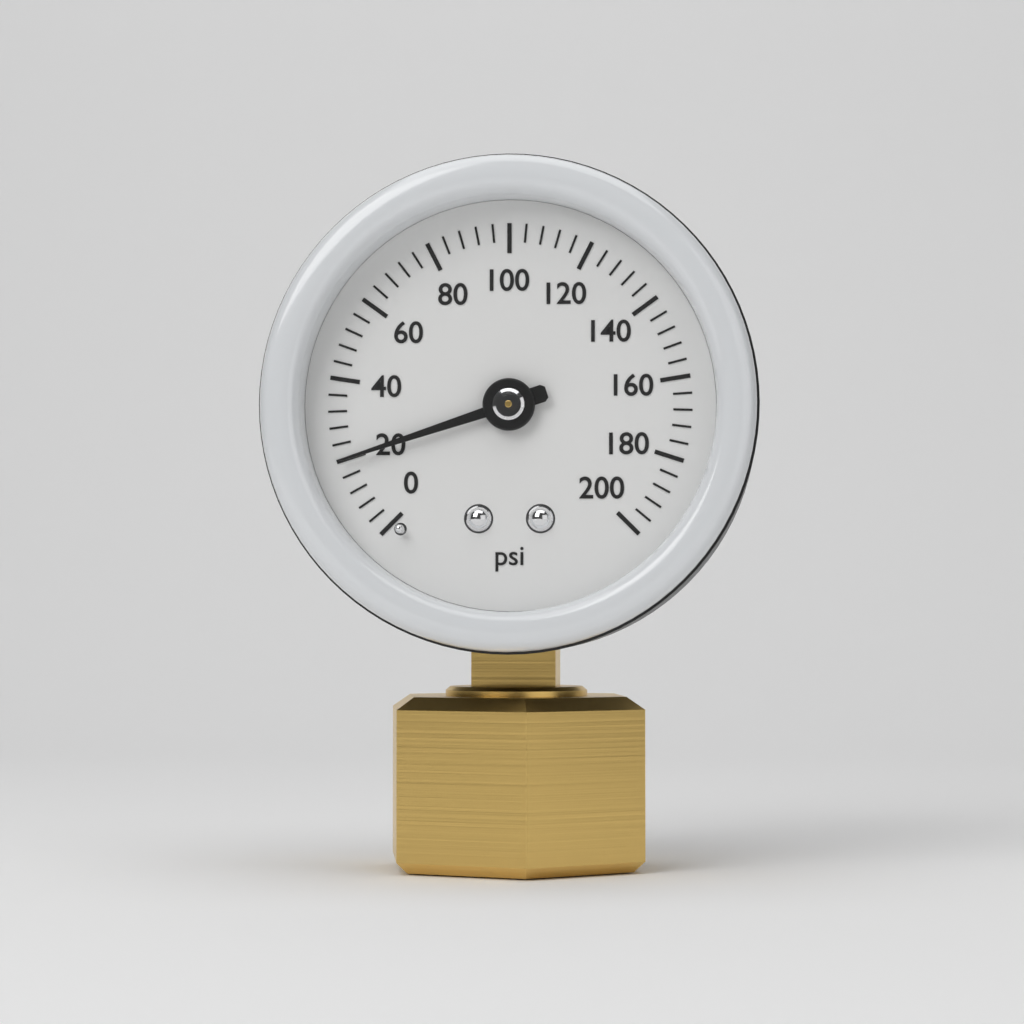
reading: 20 psi
